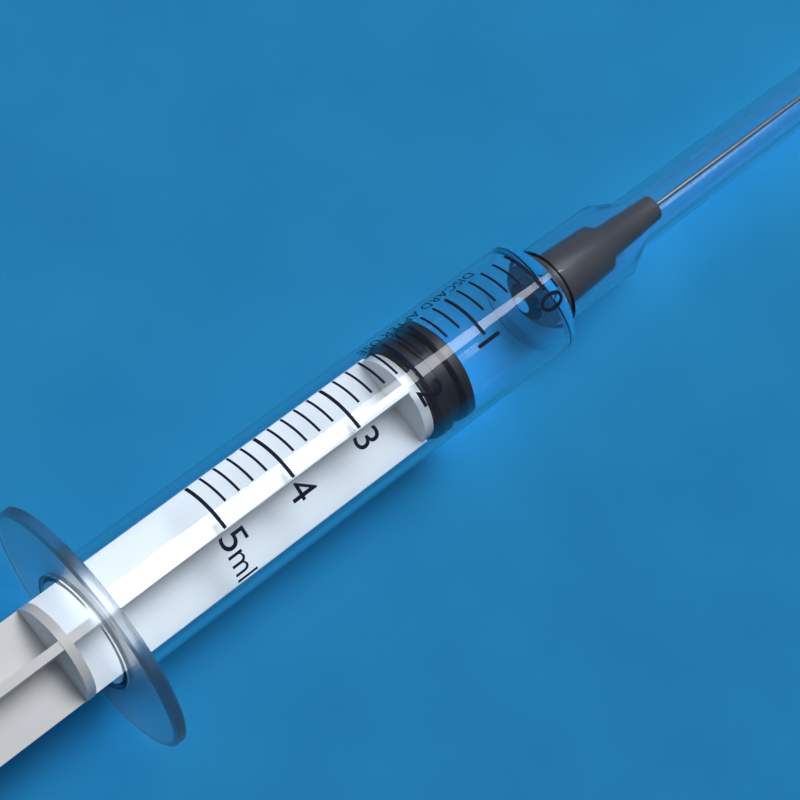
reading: 1.4 ml
